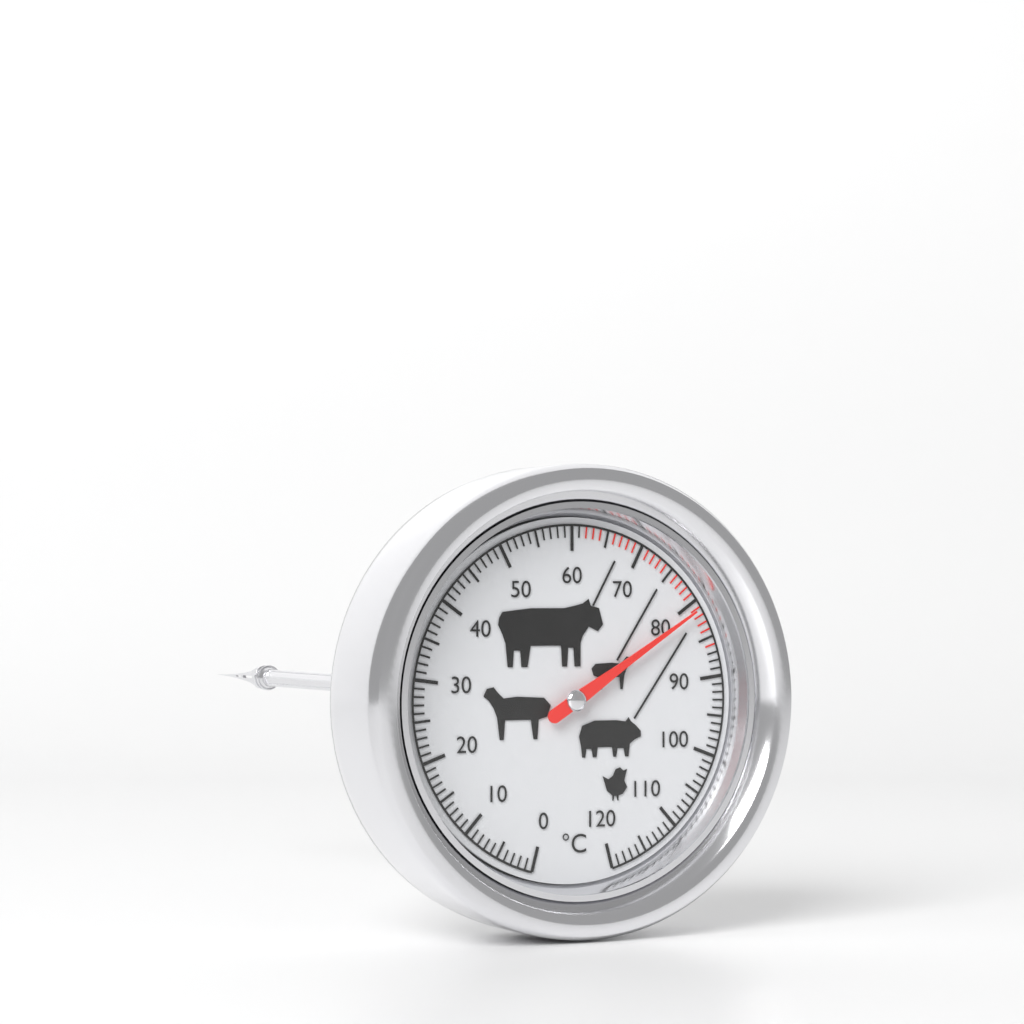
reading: 81 °C
